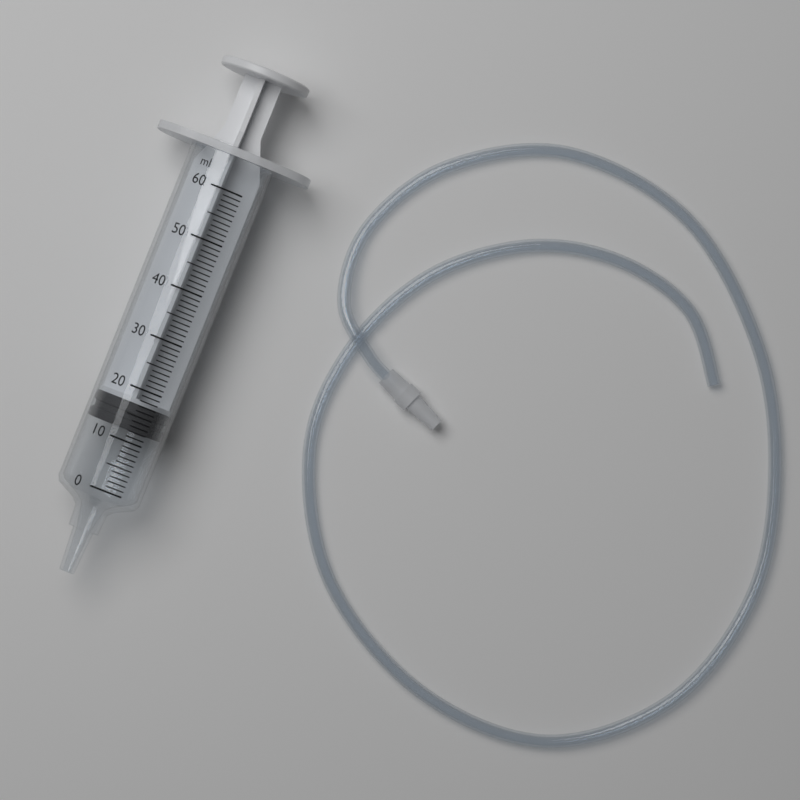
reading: 12 ml
